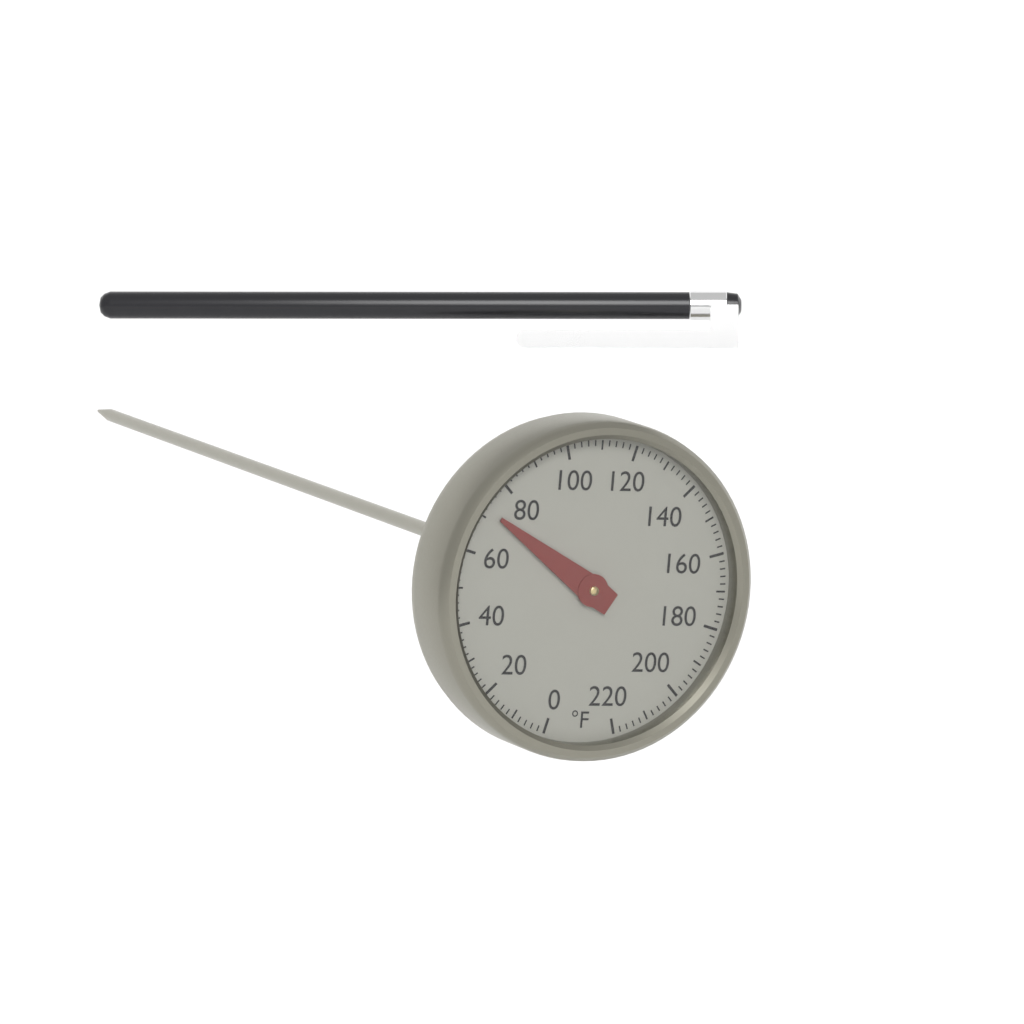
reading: 72 °F
